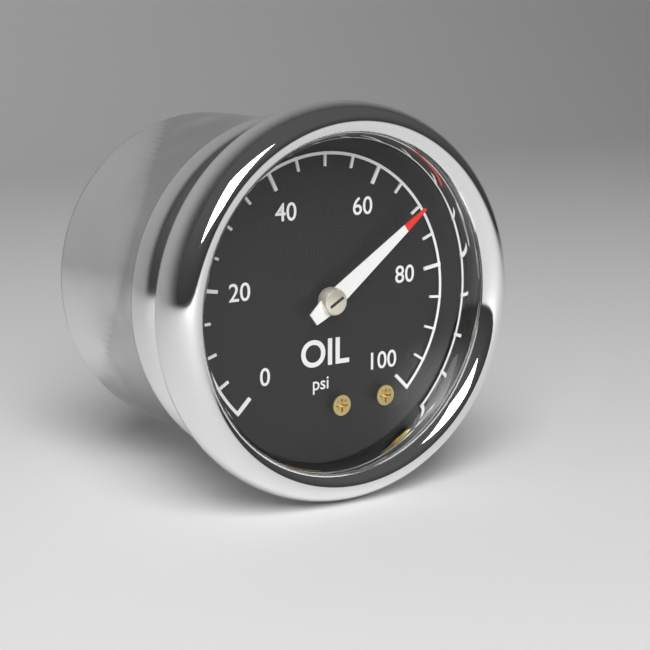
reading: 70 psi
